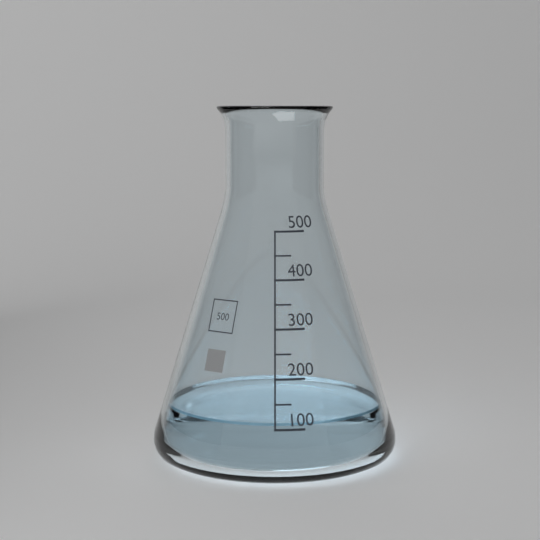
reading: 110 (no unit)
